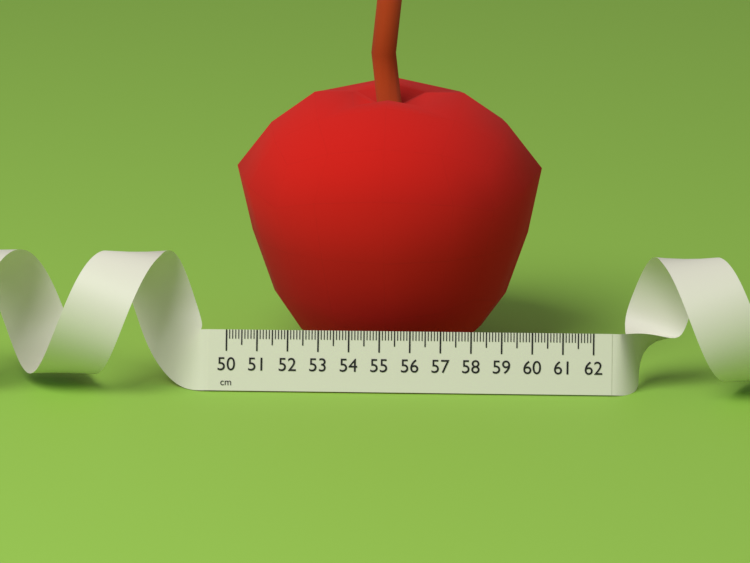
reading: 60.2 cm
